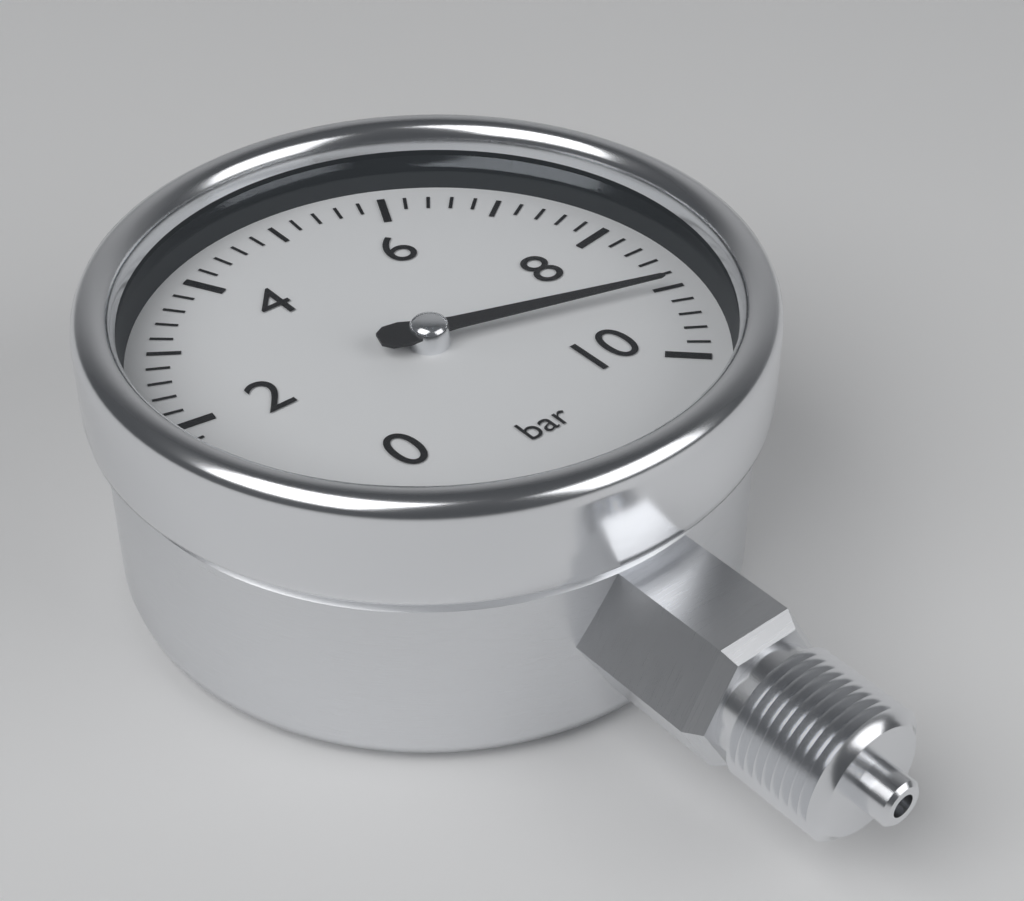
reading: 9.0 bar
